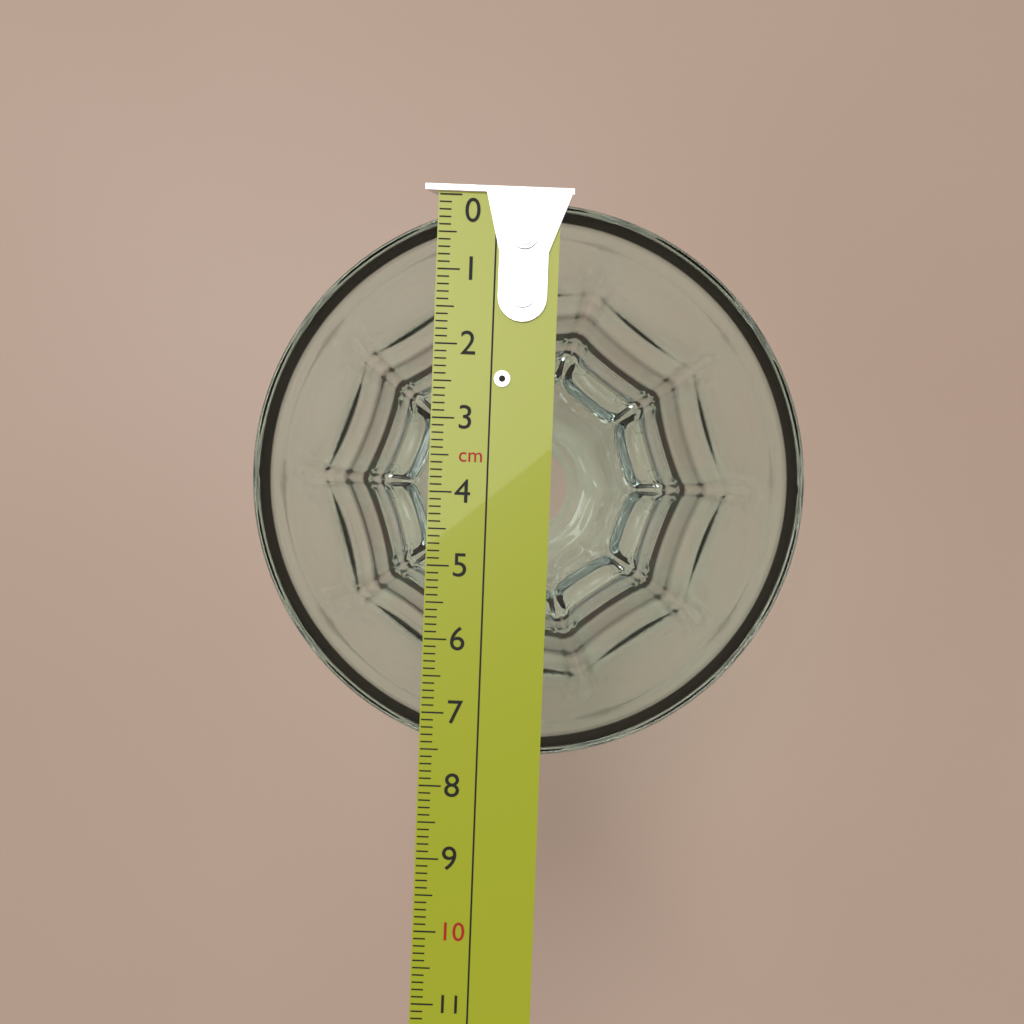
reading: 7.6 cm
